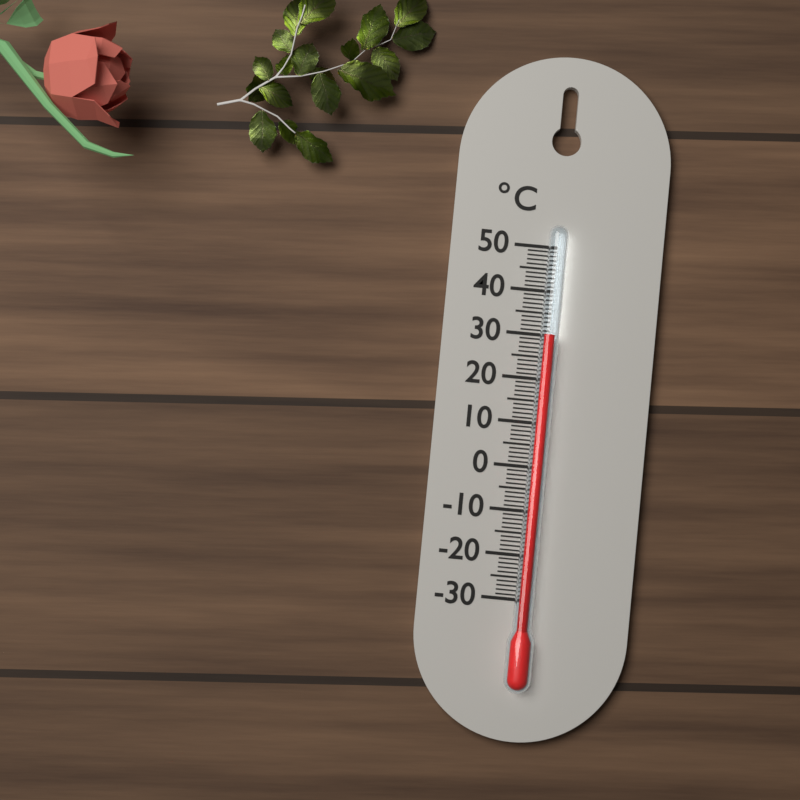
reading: 30 °C
